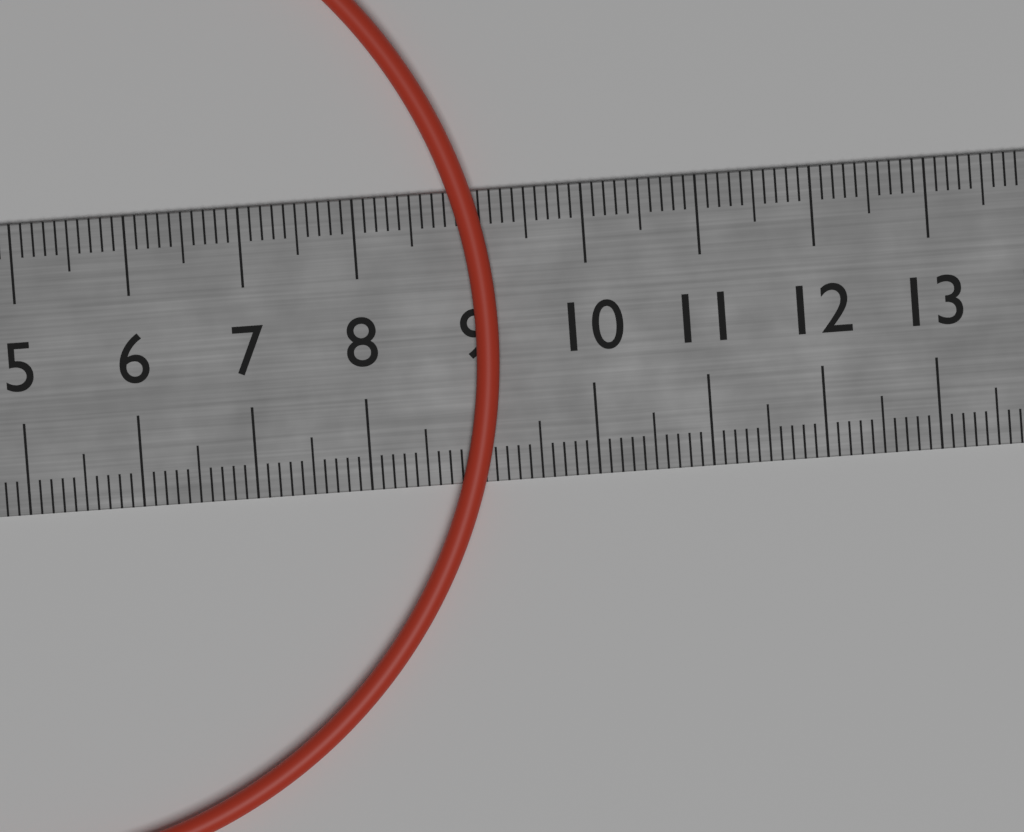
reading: 9.2 cm
